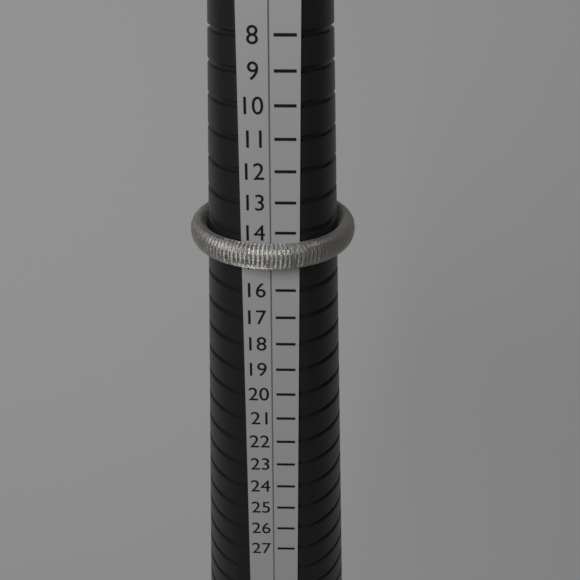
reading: 15 (no unit)
